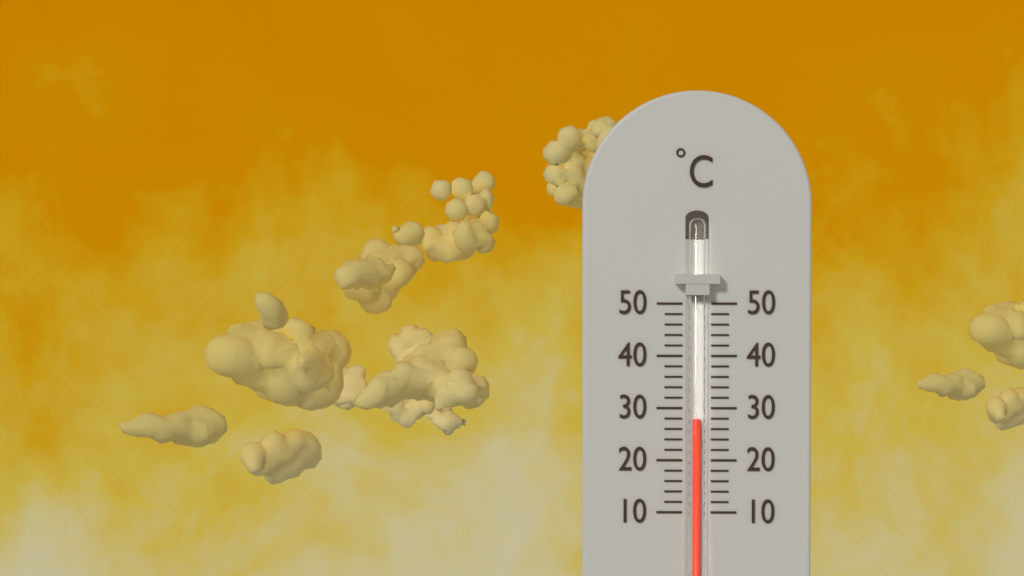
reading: 28 °C
